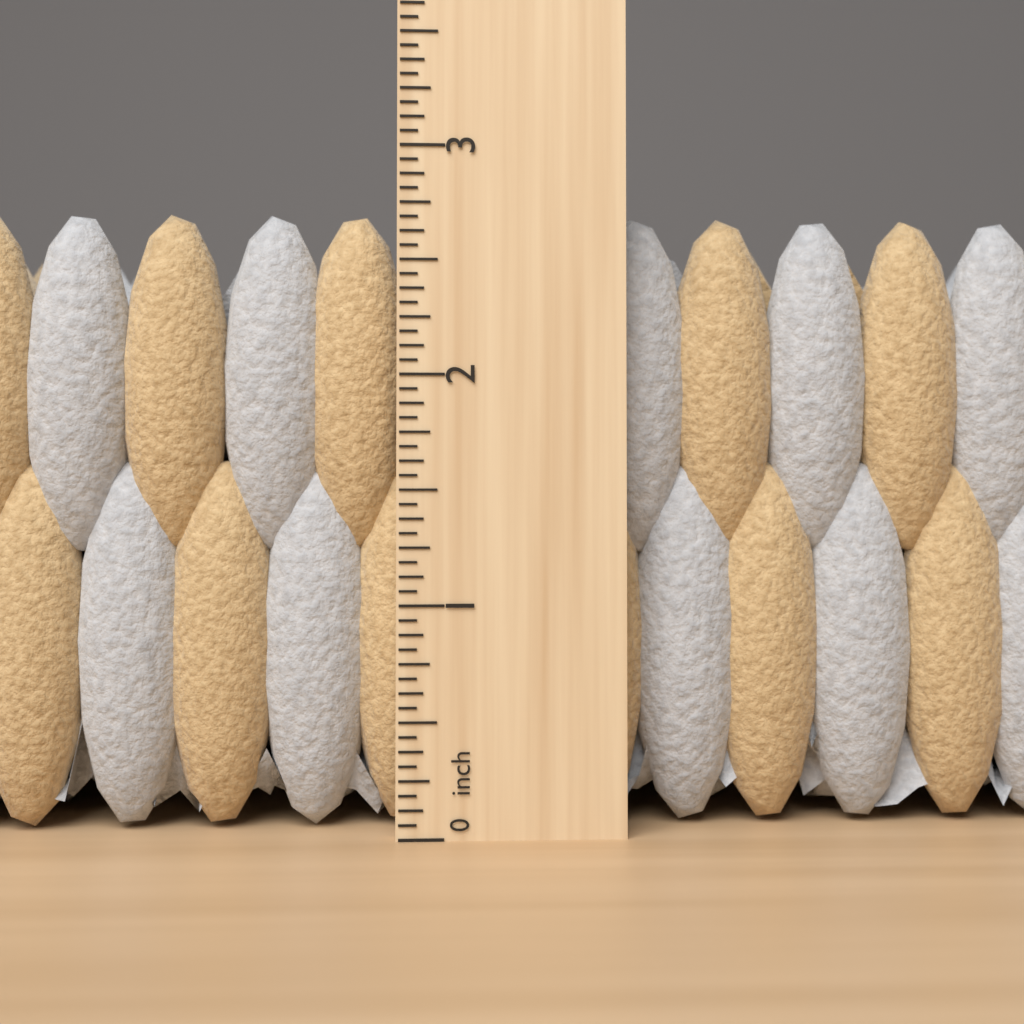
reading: 2.7500 inch
